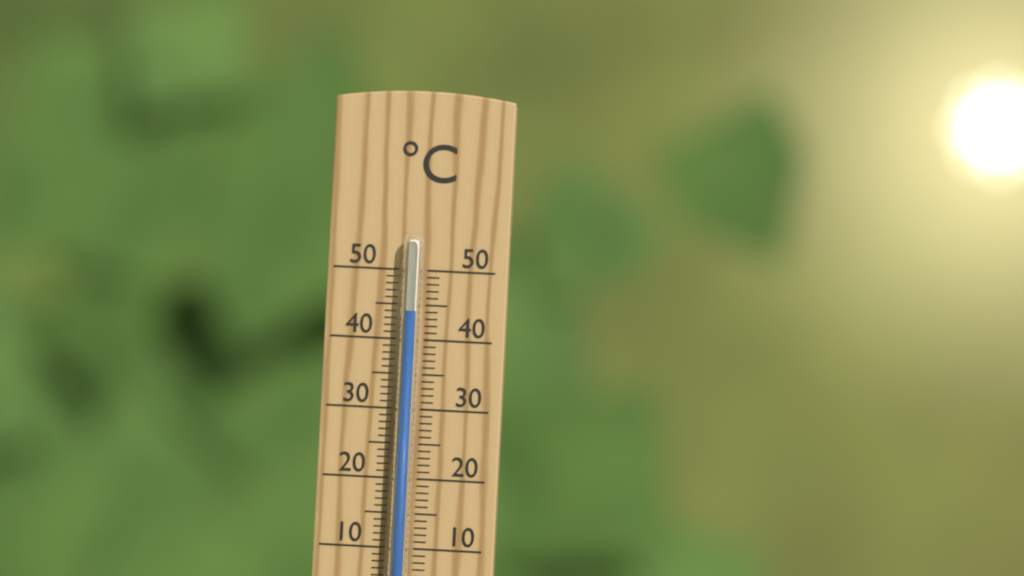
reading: 44 °C
